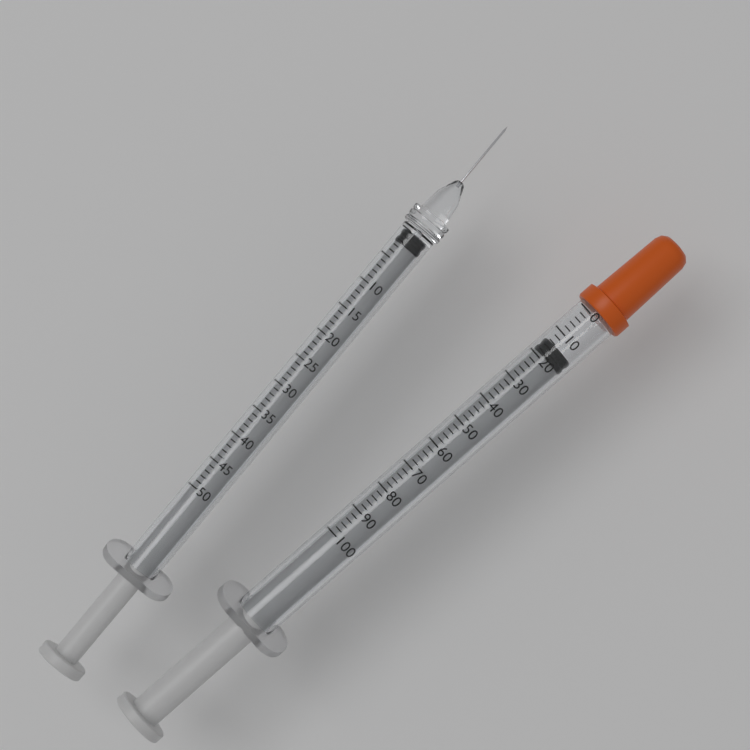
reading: 14 (no unit)
